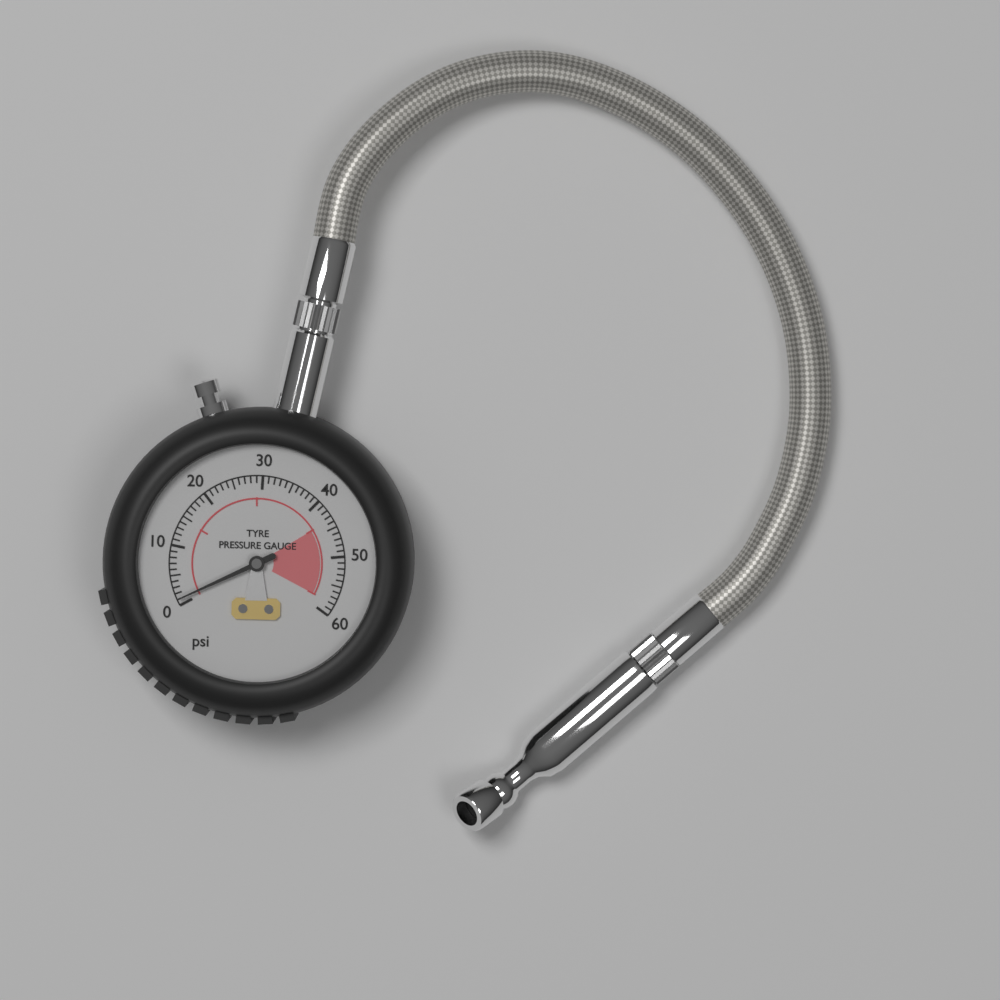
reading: 1 psi
